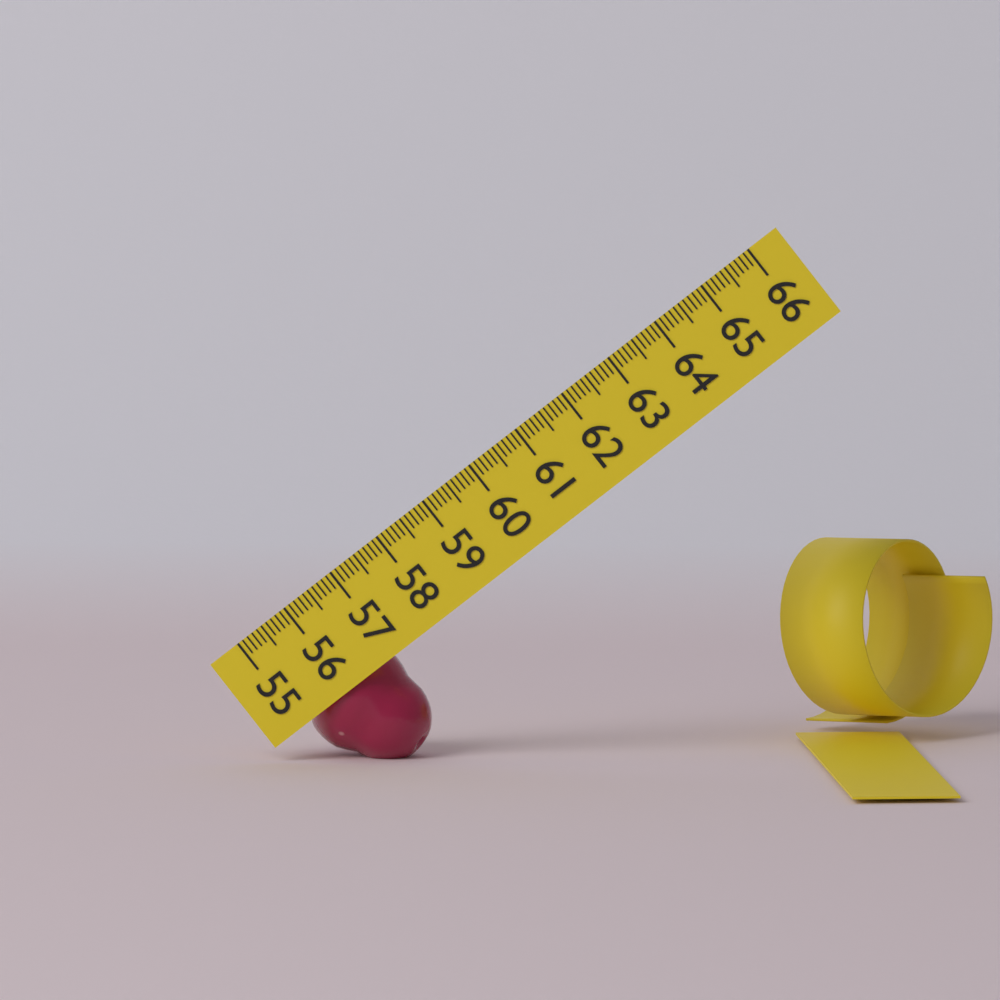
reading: 56.9 (no unit)
